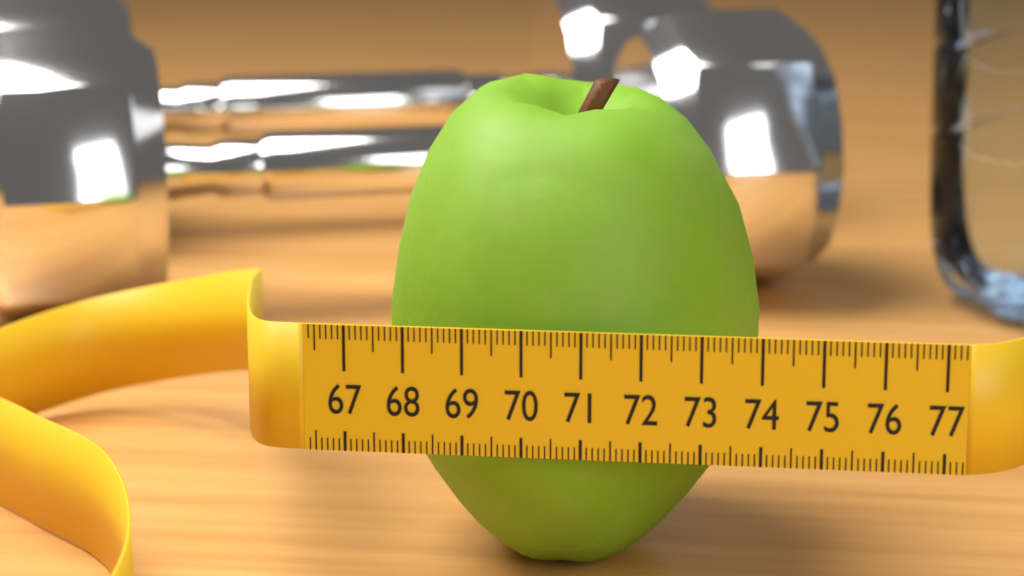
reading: 73.8 (no unit)
